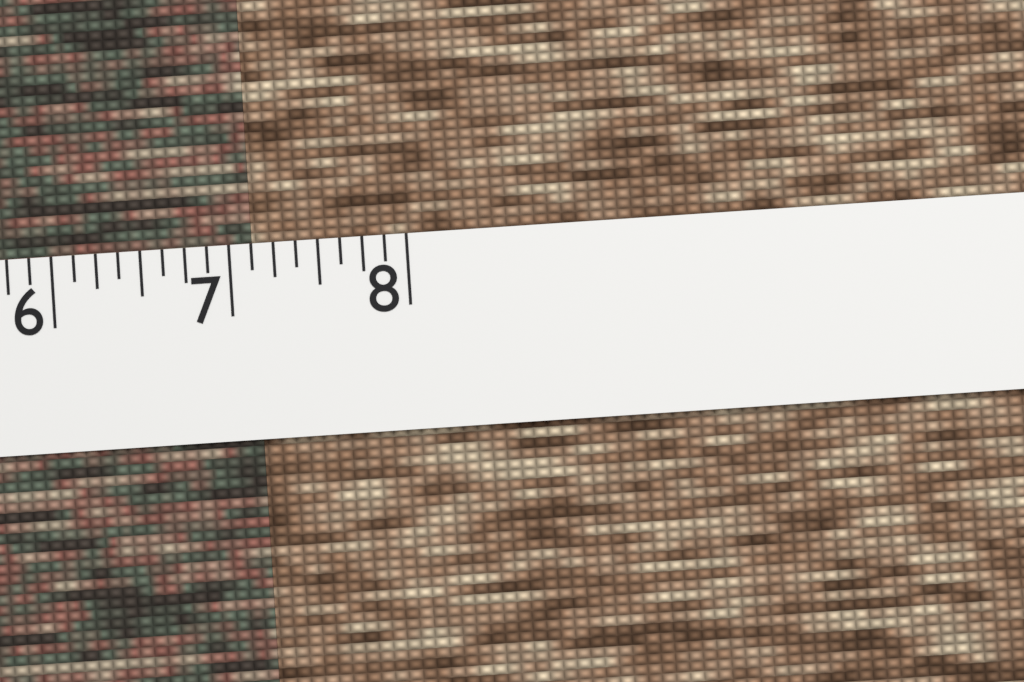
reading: 7.125 (no unit)
